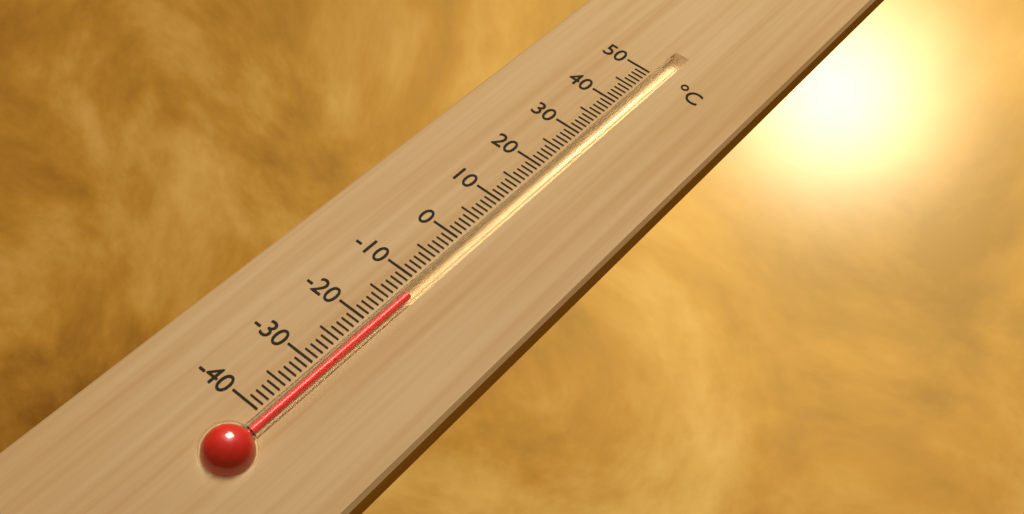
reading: -13 °C
